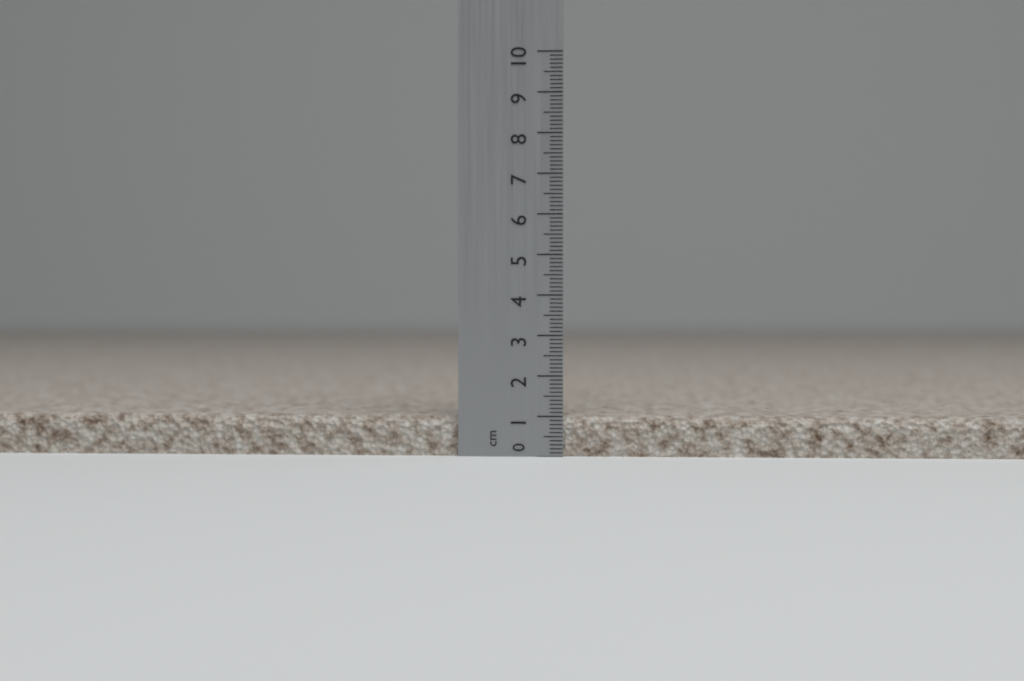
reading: 1.0 cm
